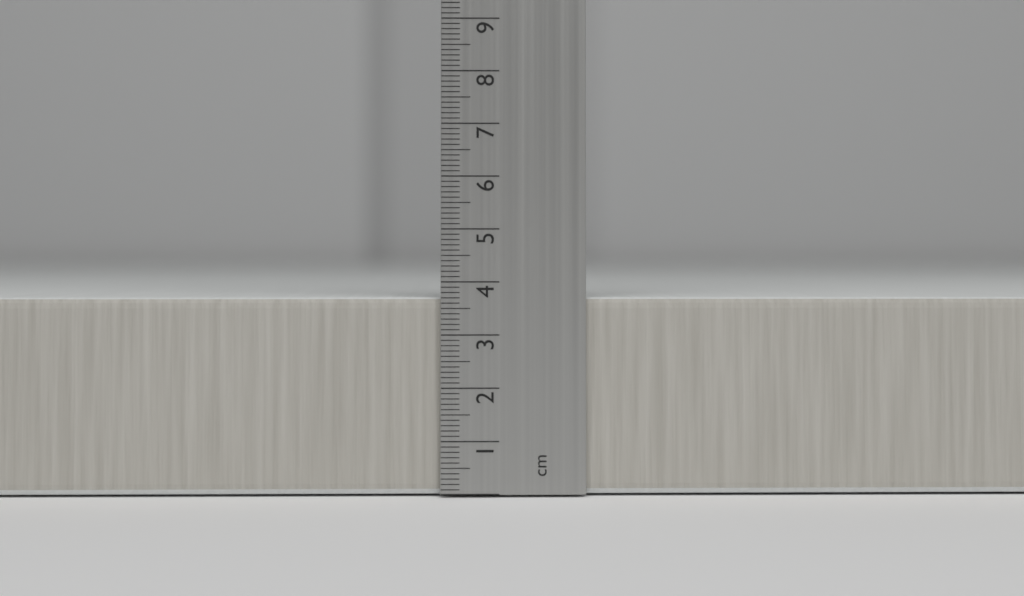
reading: 3.7 cm
